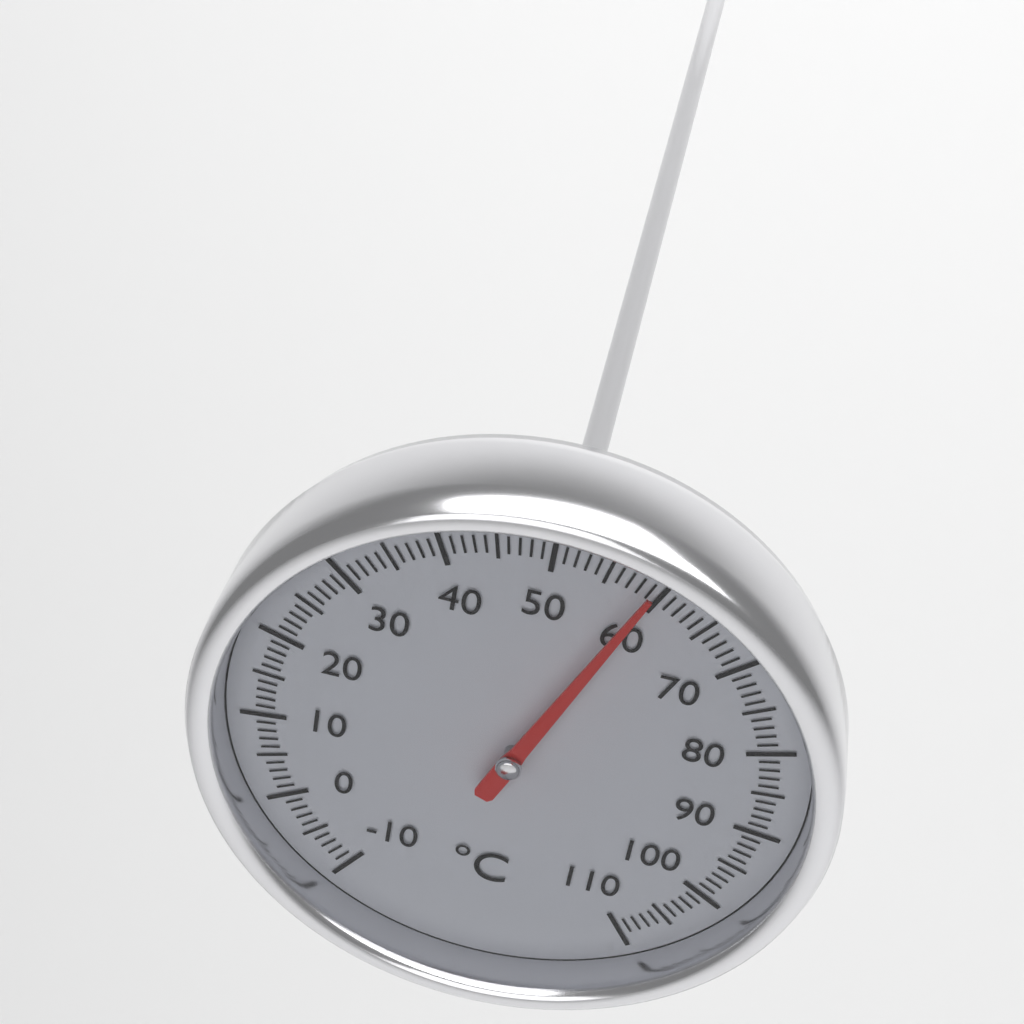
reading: 59 °C
